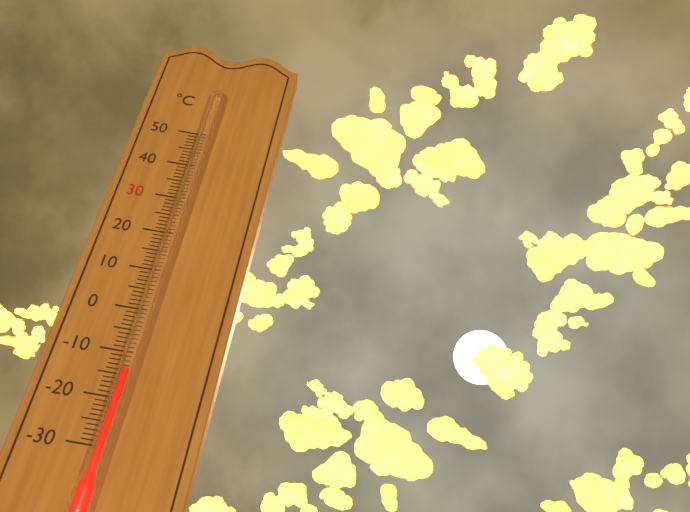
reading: -14 °C
